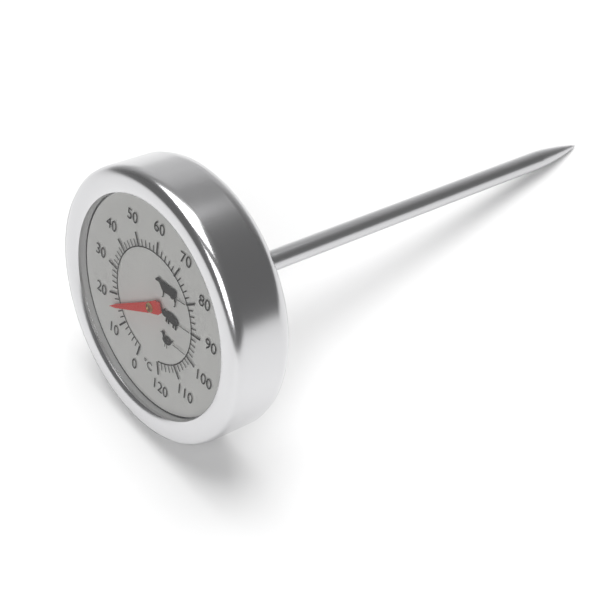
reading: 16 °C
